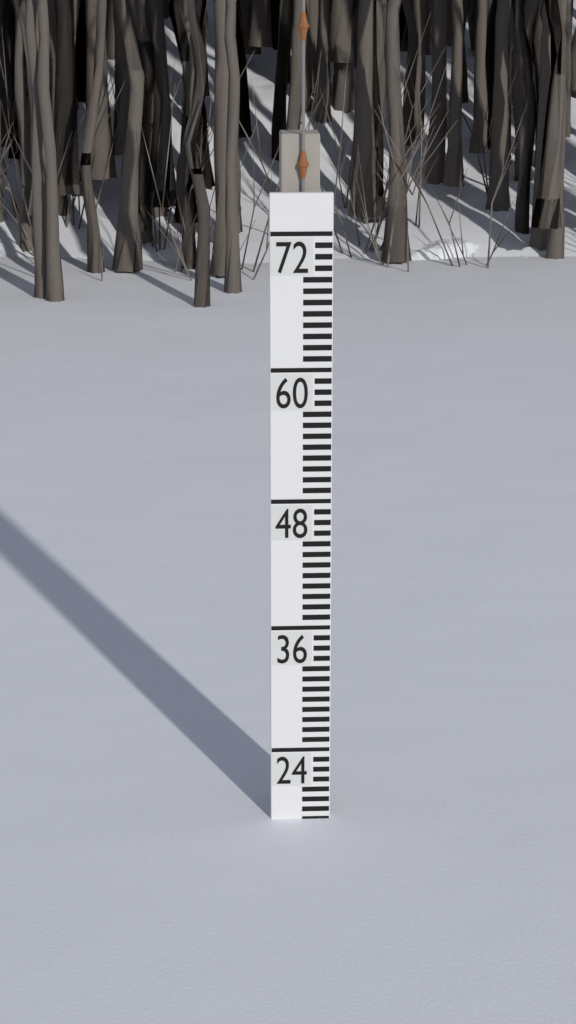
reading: 17 (no unit)
